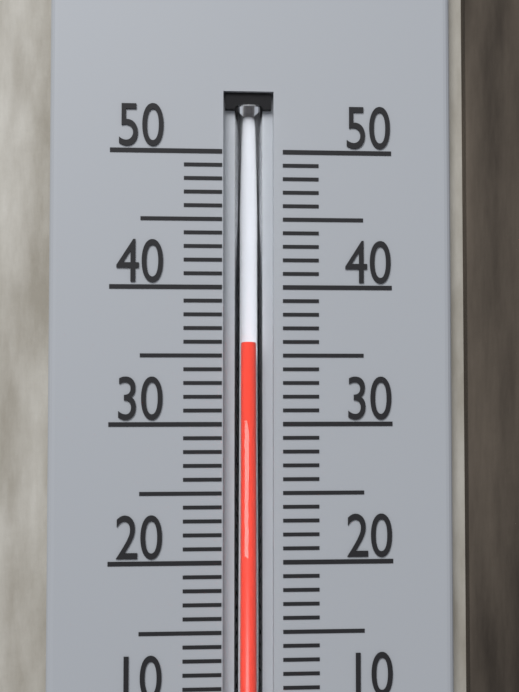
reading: 36 °C
